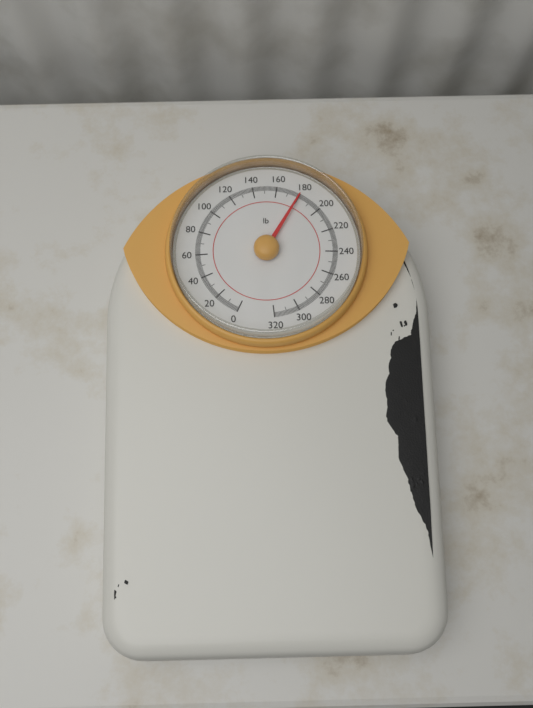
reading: 180 lb
